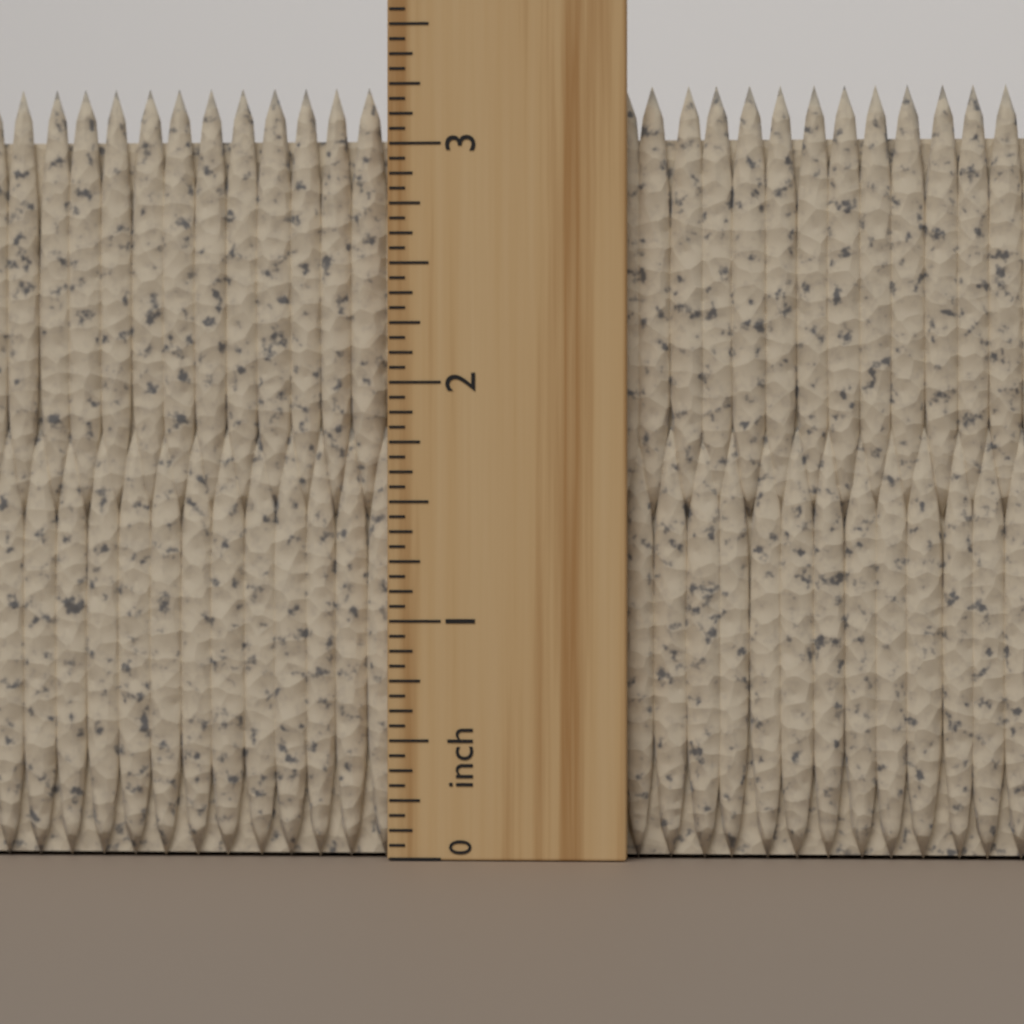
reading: 3.2500 inch
